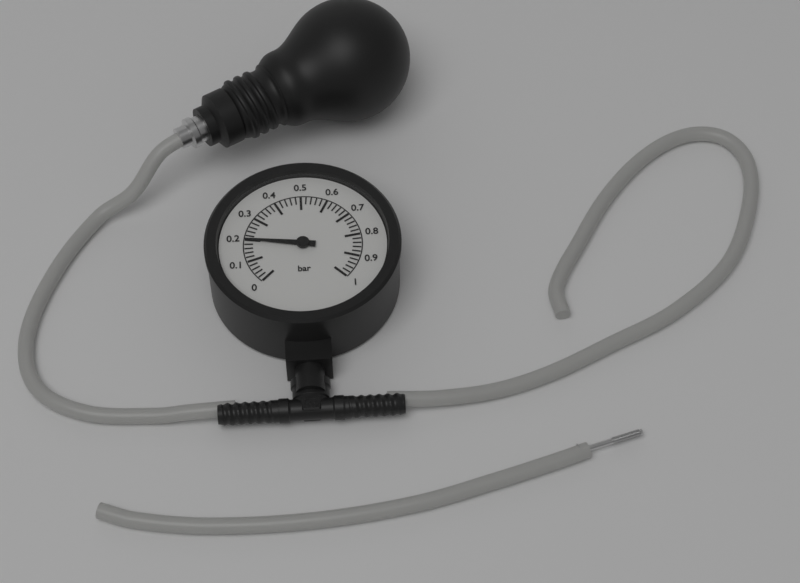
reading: 0.20 bar
